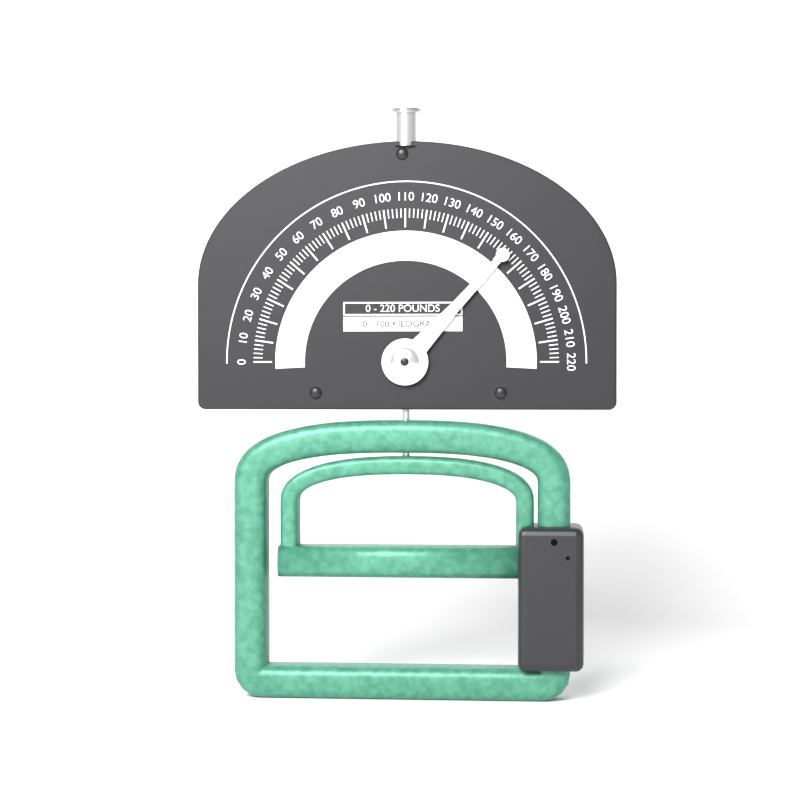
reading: 162 lb
